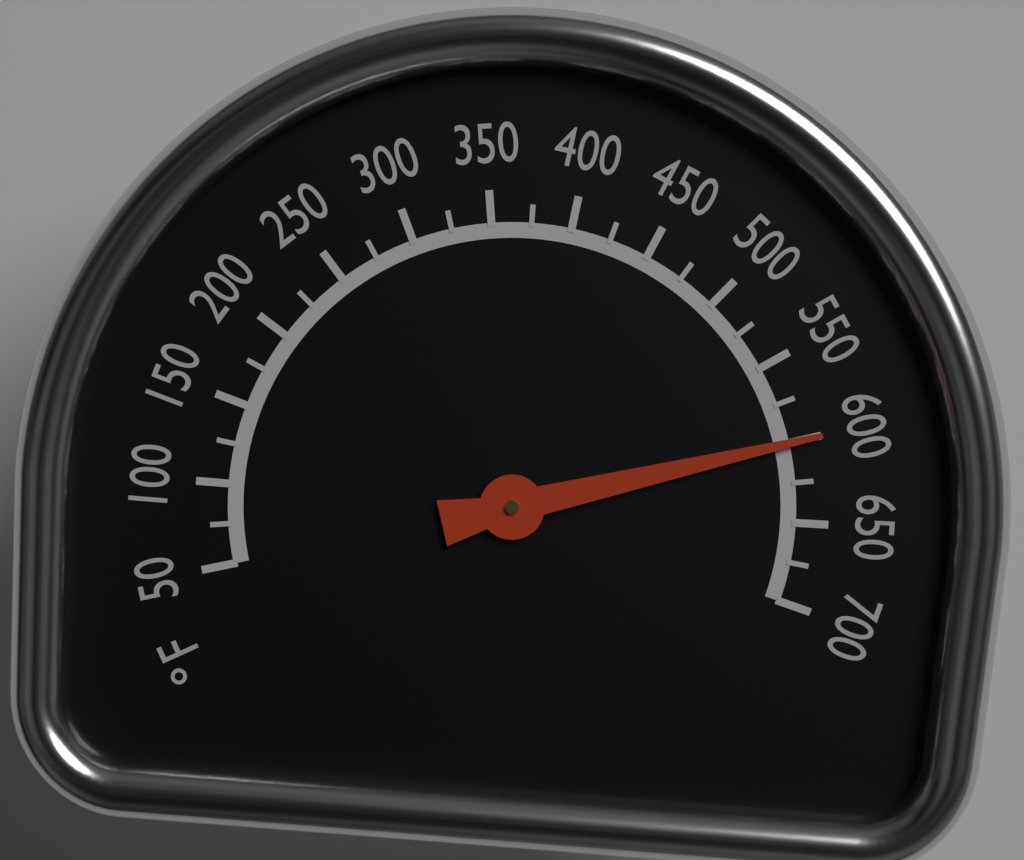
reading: 600 °F
